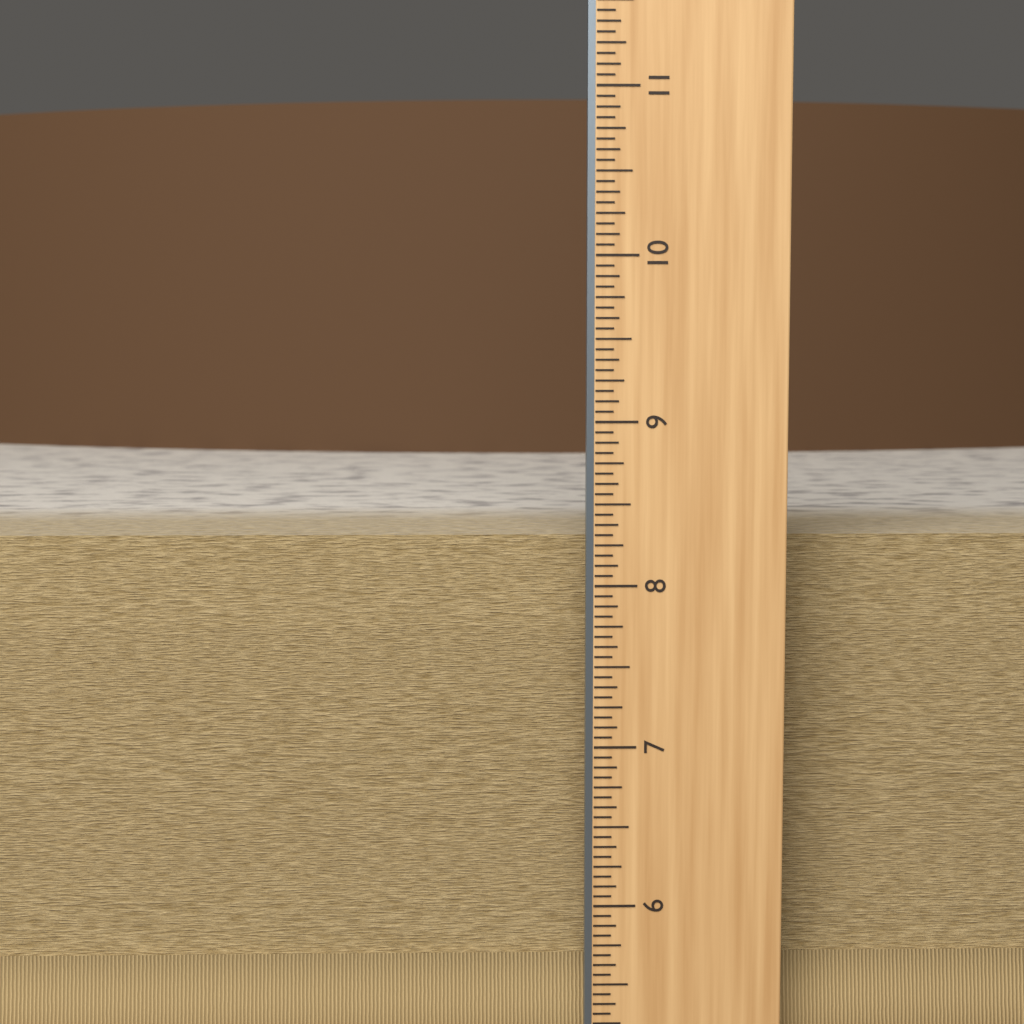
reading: 8.2500 in
